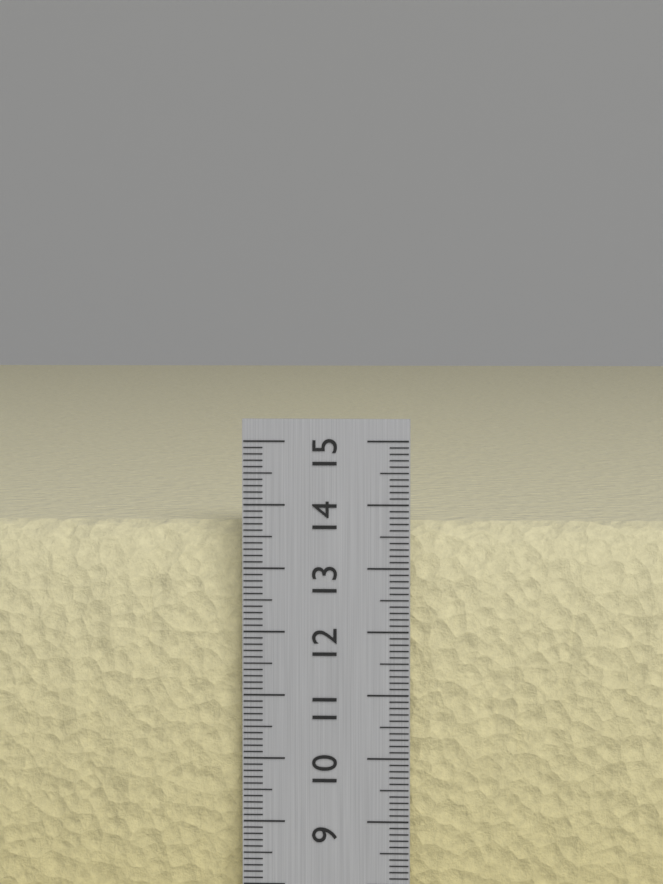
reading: 13.7 cm
